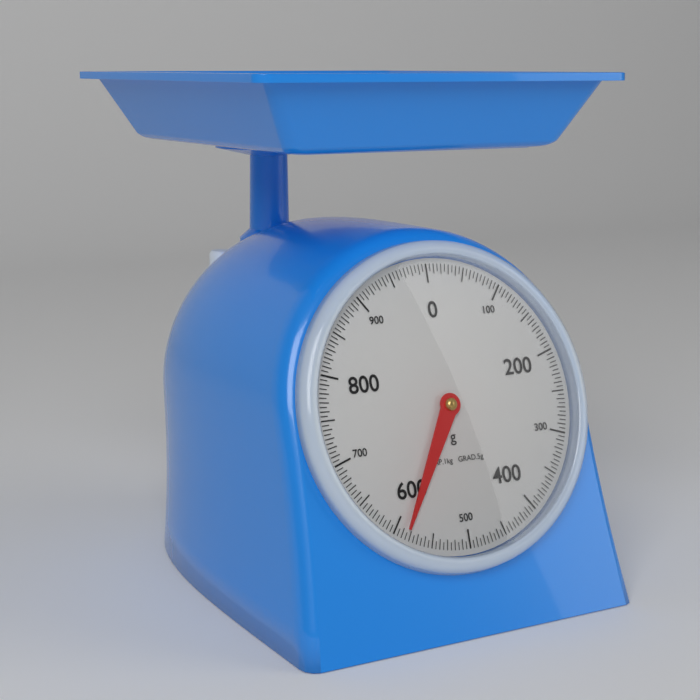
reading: 585 g
